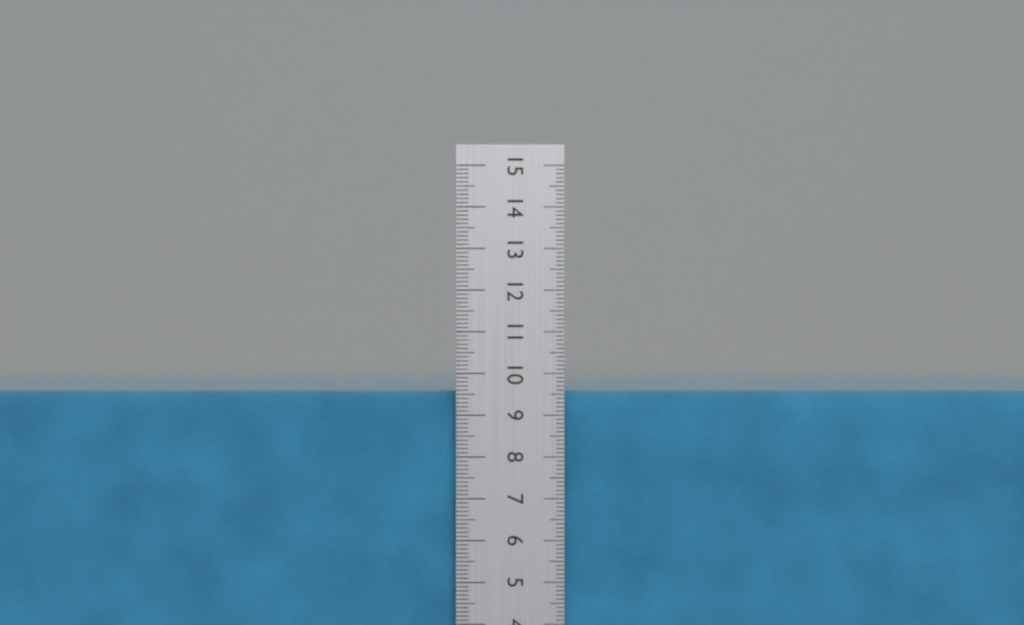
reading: 9.6 cm
